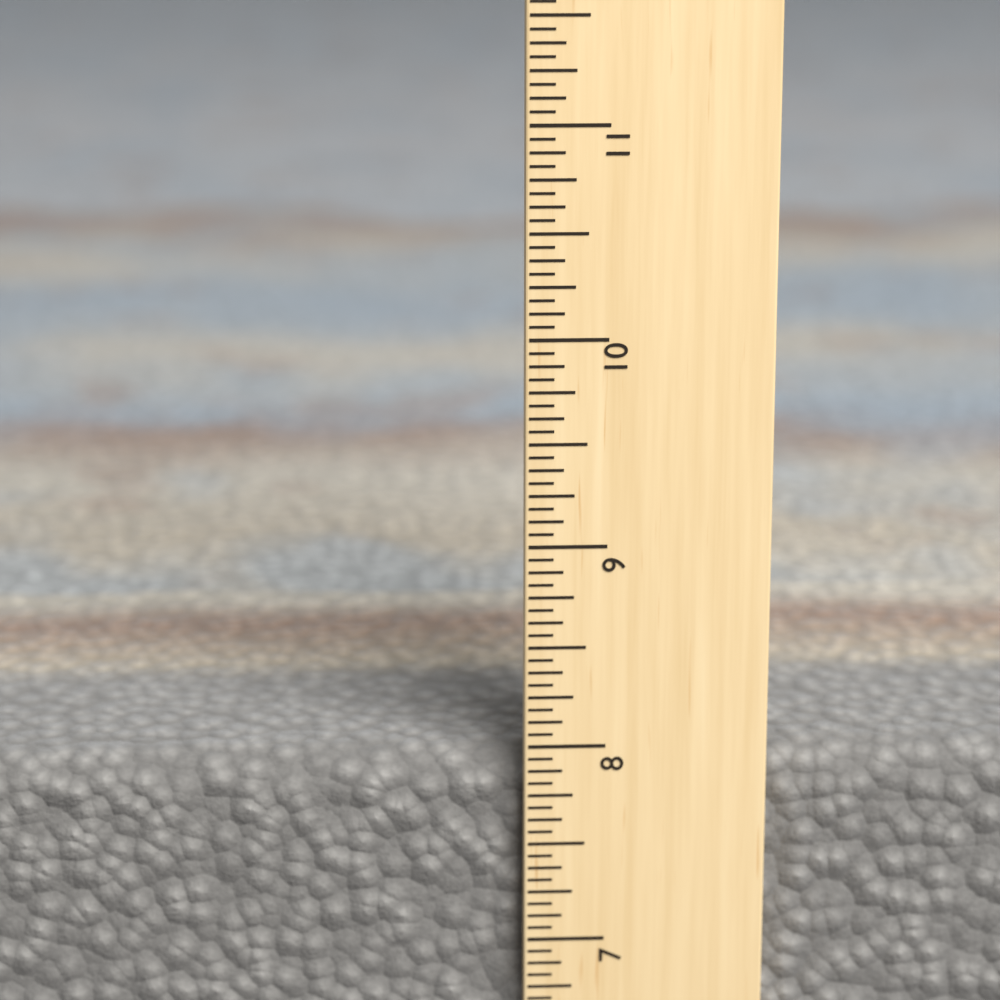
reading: 7.9375 in
